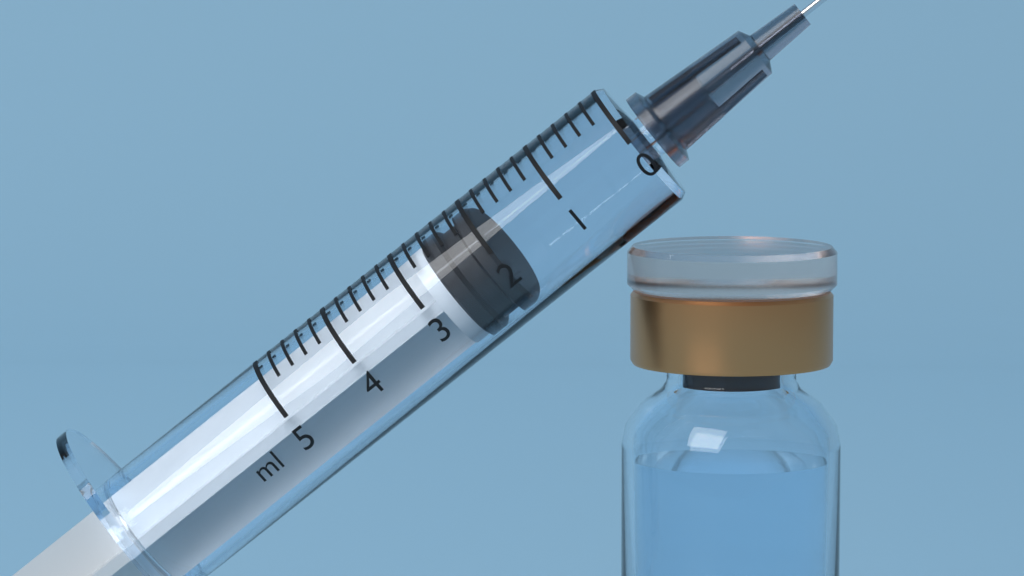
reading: 2.0 ml
